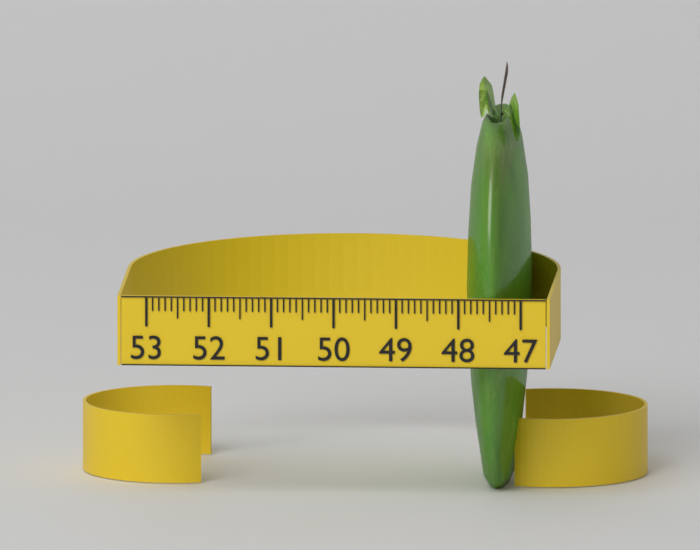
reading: 48.0 (no unit)
